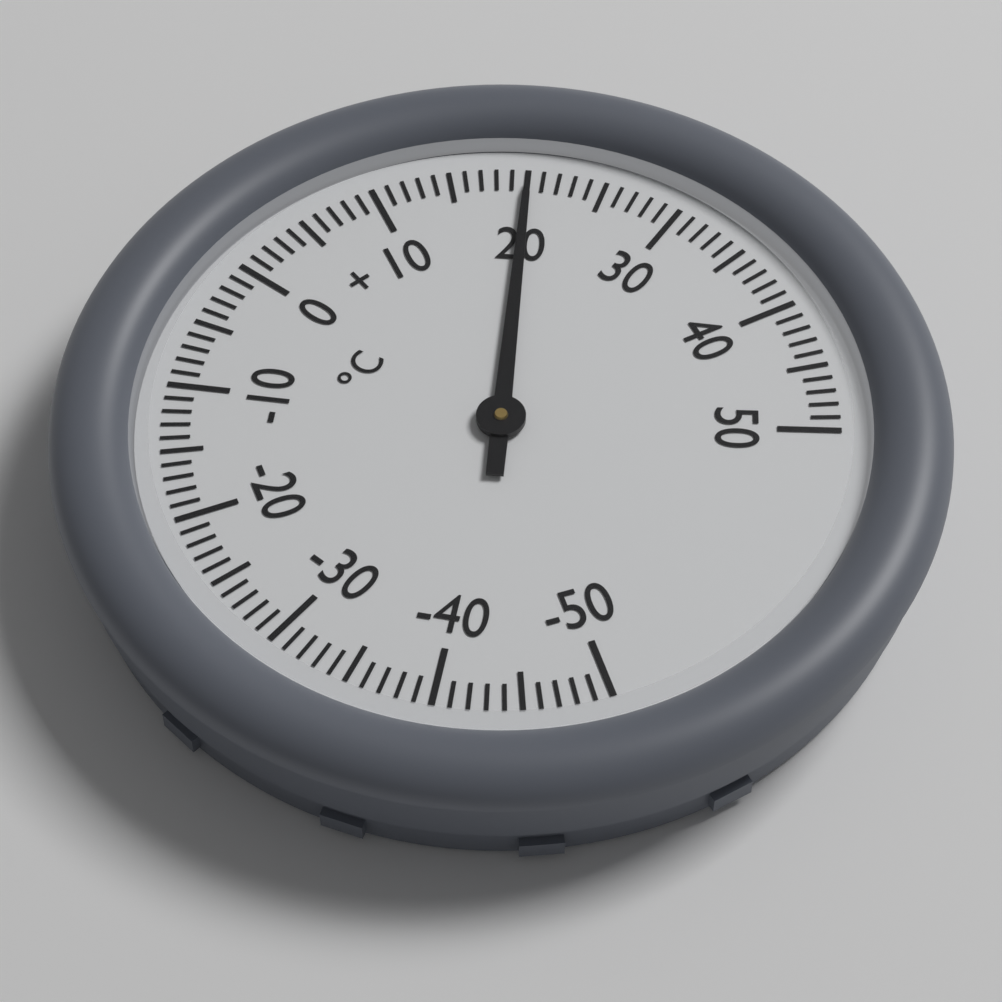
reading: 20 °C
